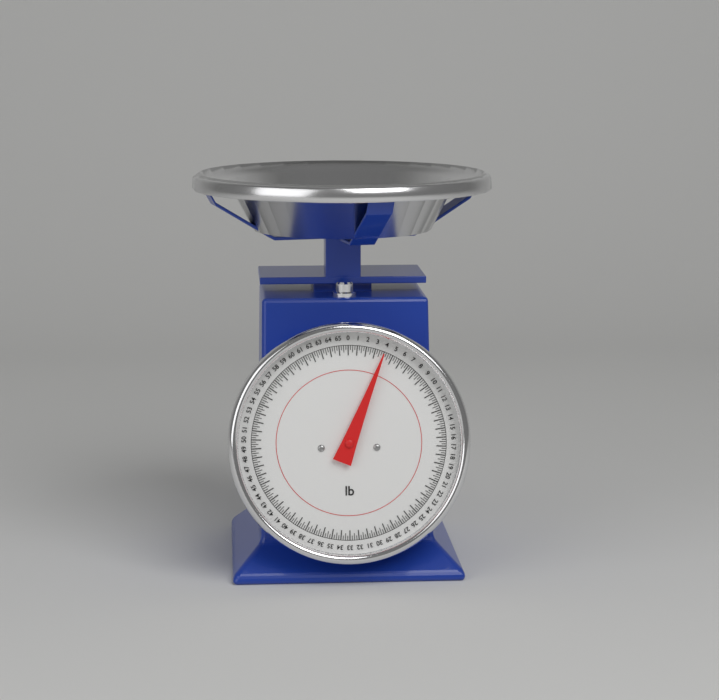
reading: 4.00 lb
